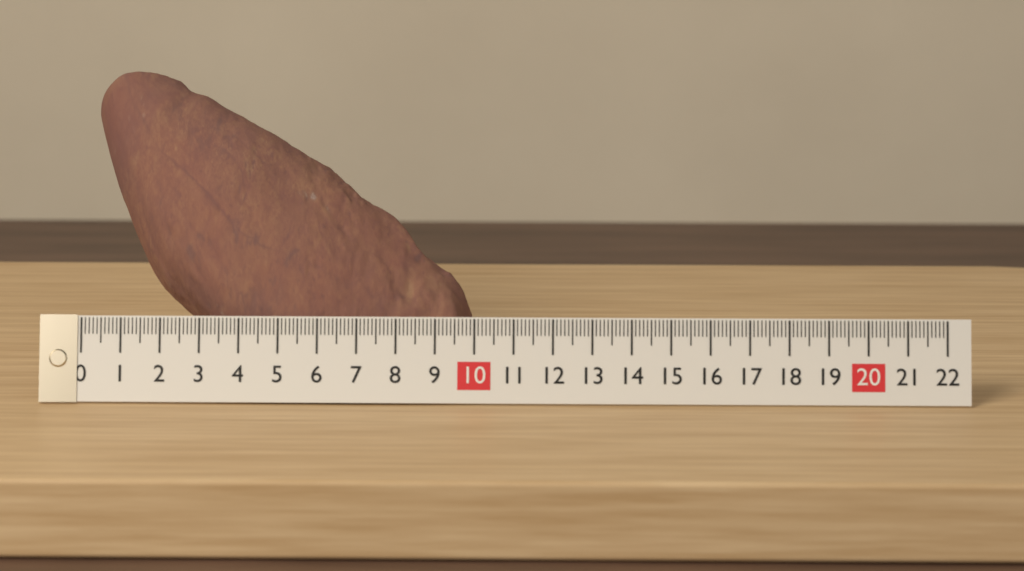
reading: 9.9 (no unit)
